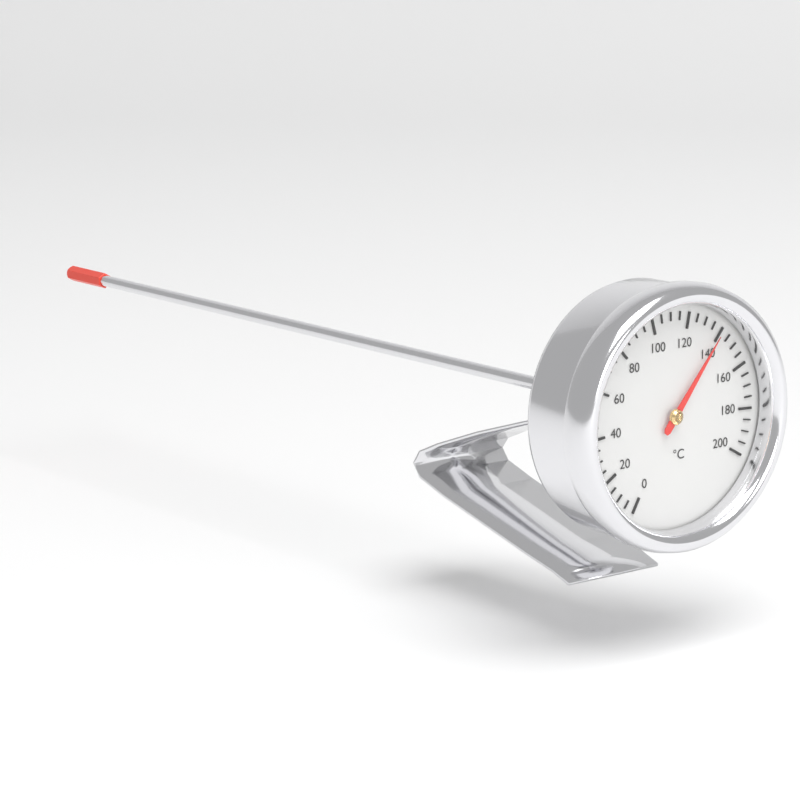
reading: 140 °C
